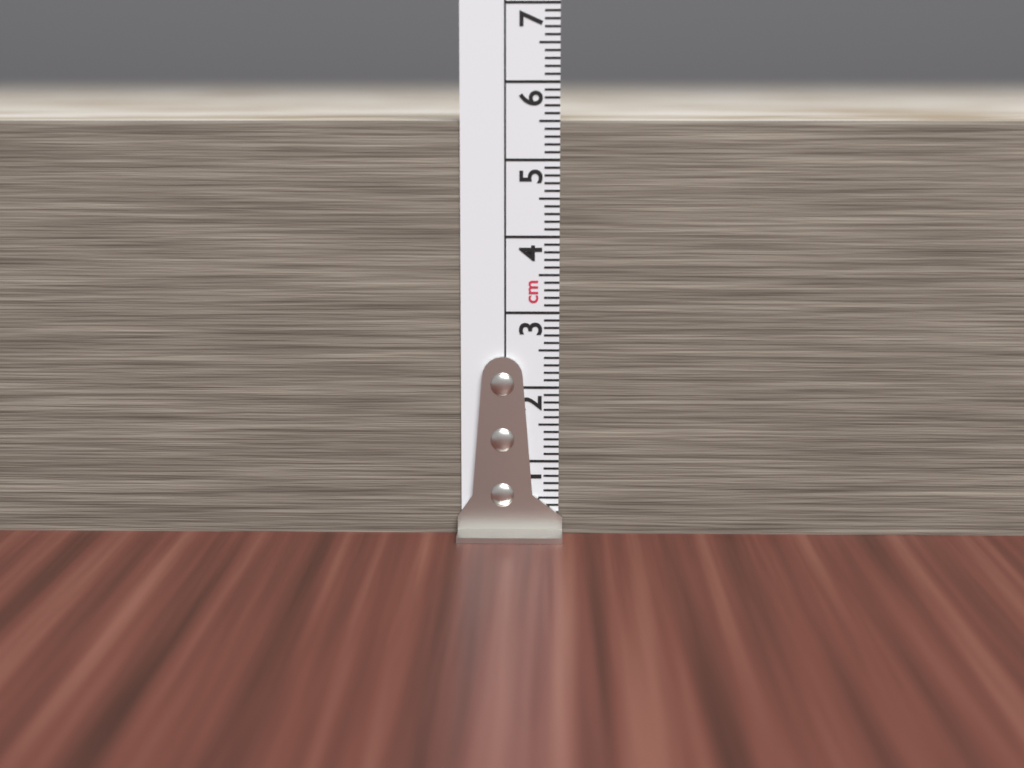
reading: 5.5 cm
